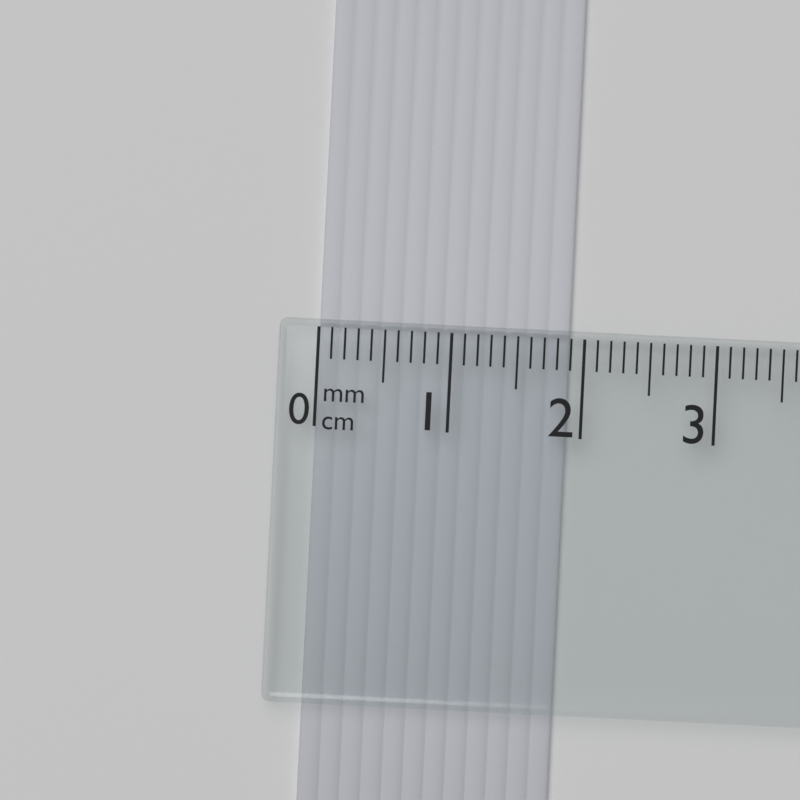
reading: 1.9 cm
